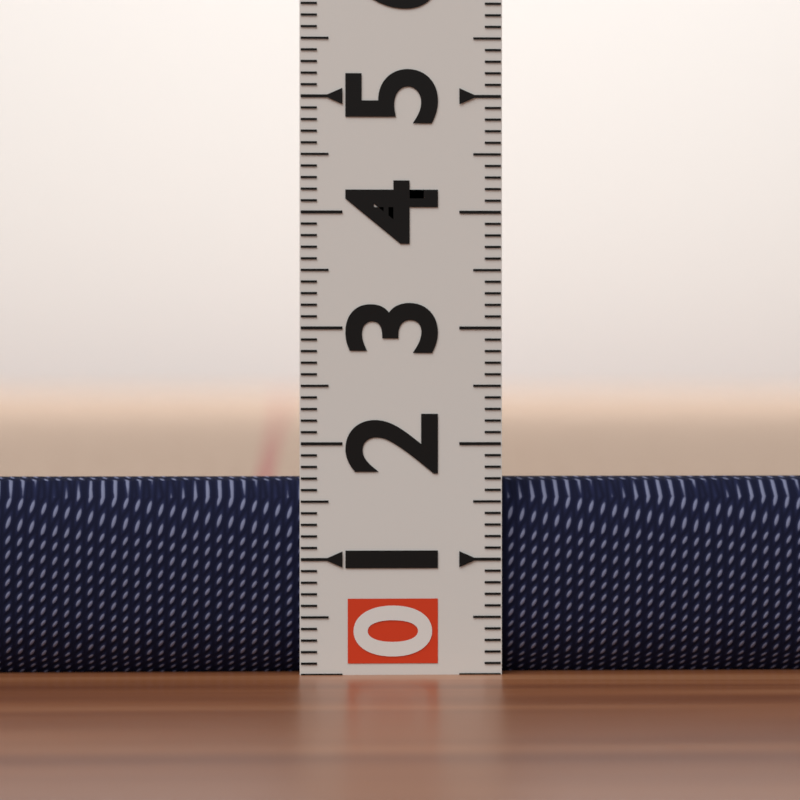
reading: 1.7 (no unit)
